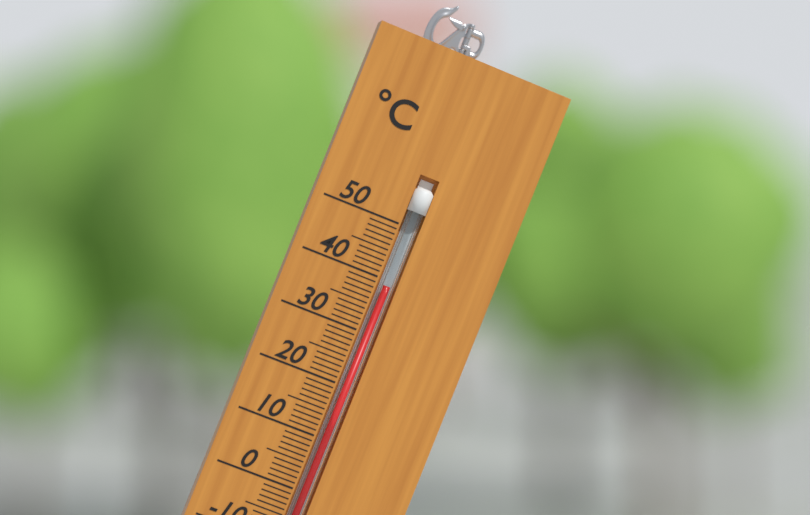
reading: 39 °C
